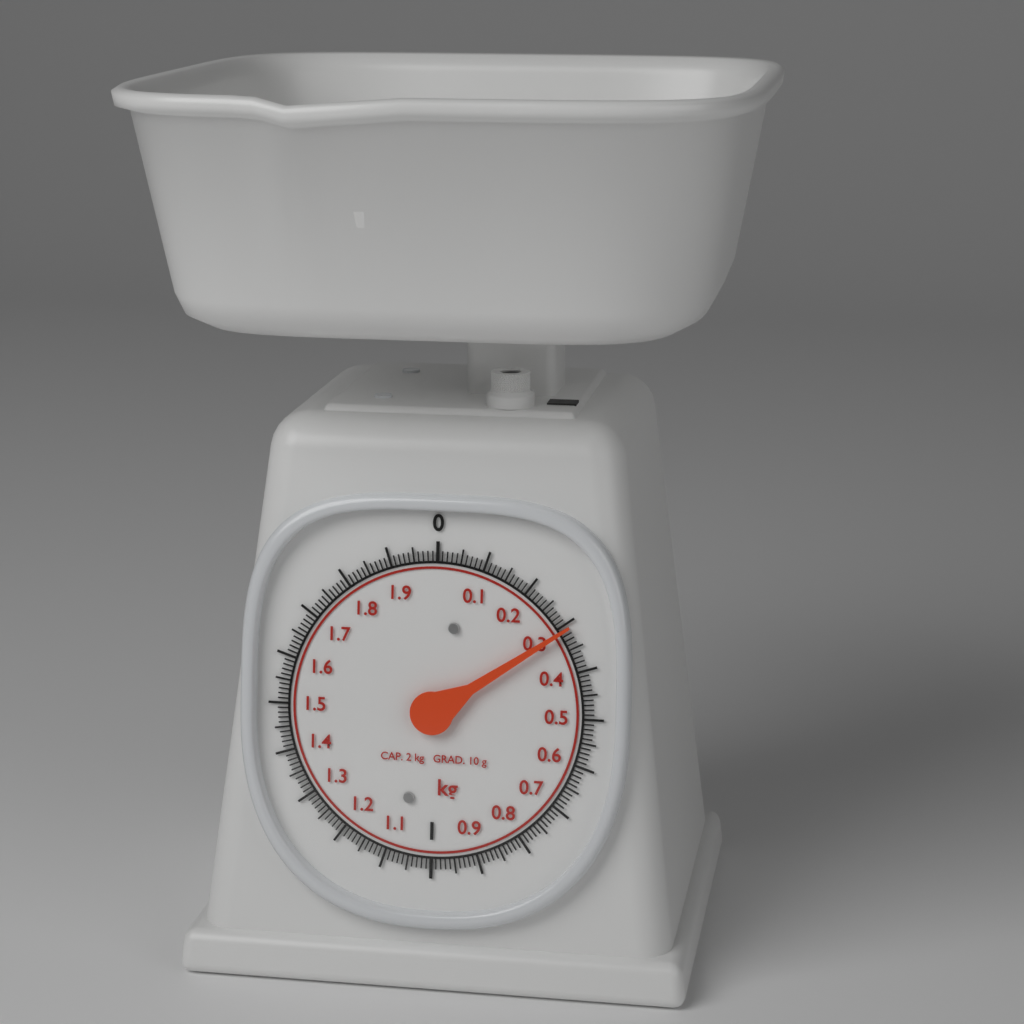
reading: 0.31 kg
